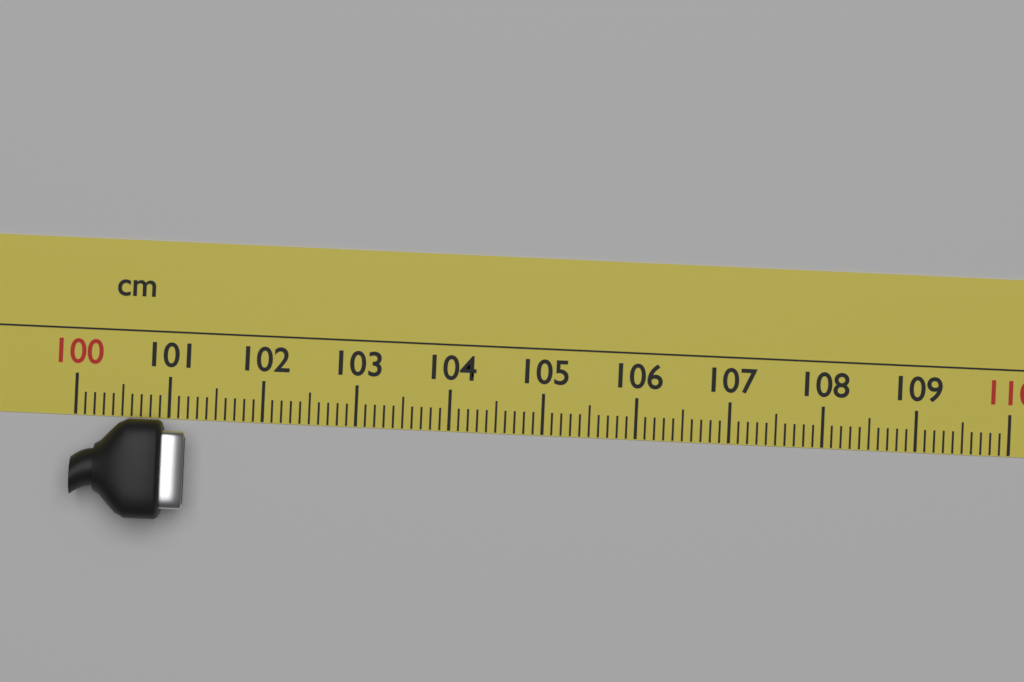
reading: 101.2 cm
